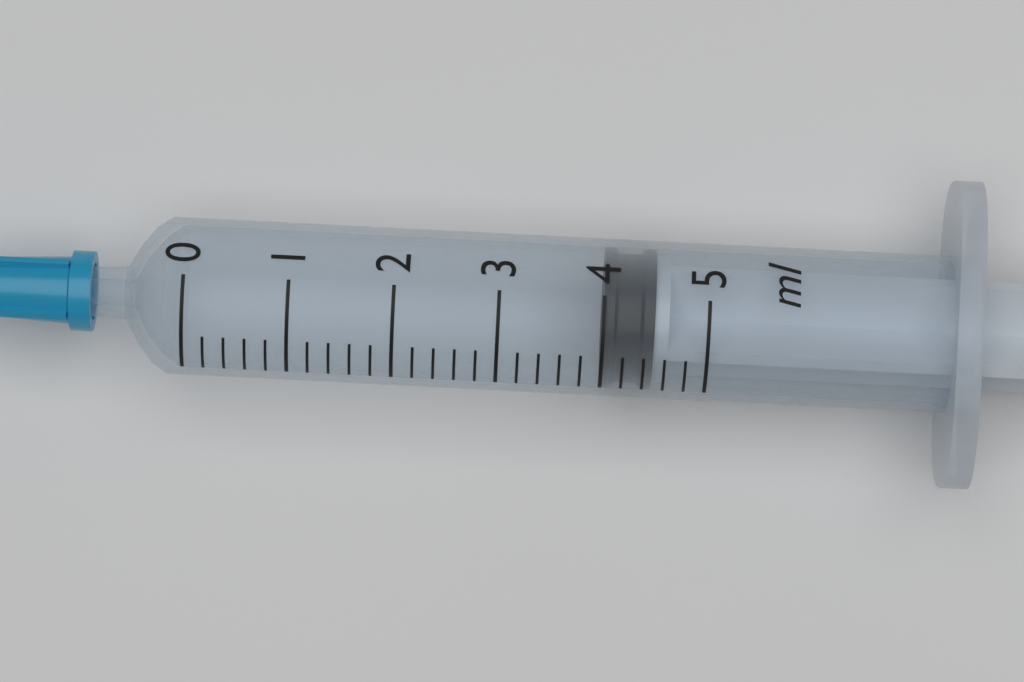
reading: 4.0 ml
